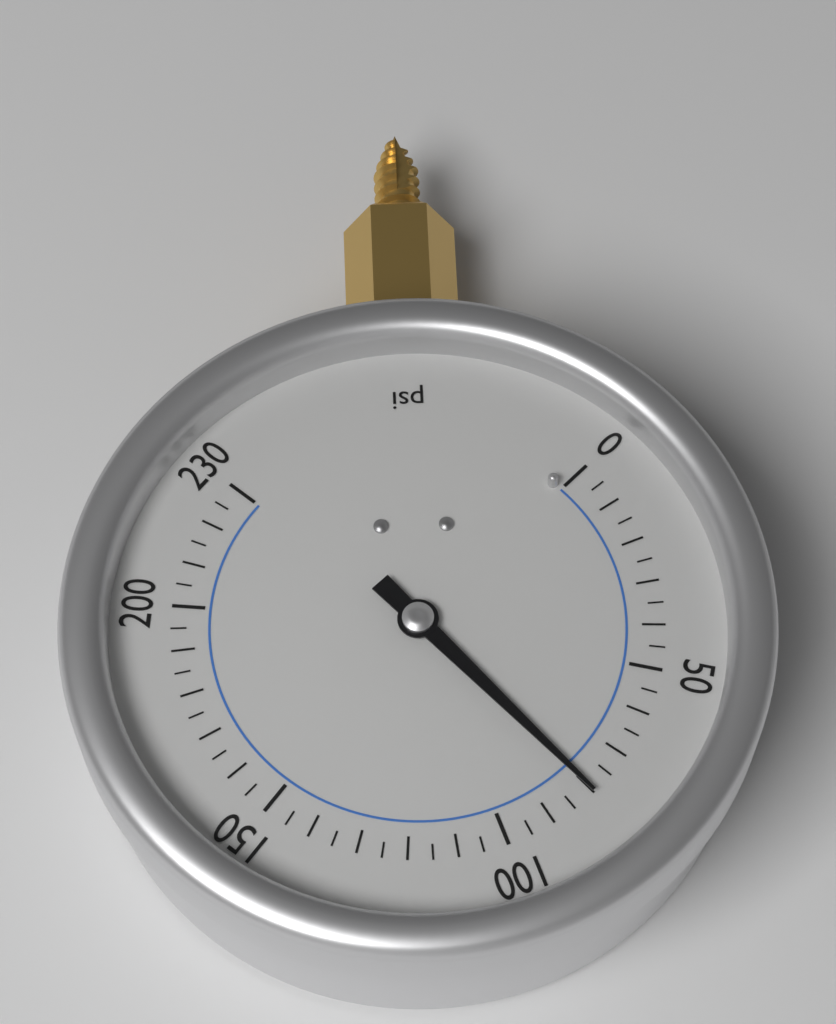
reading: 80 psi
